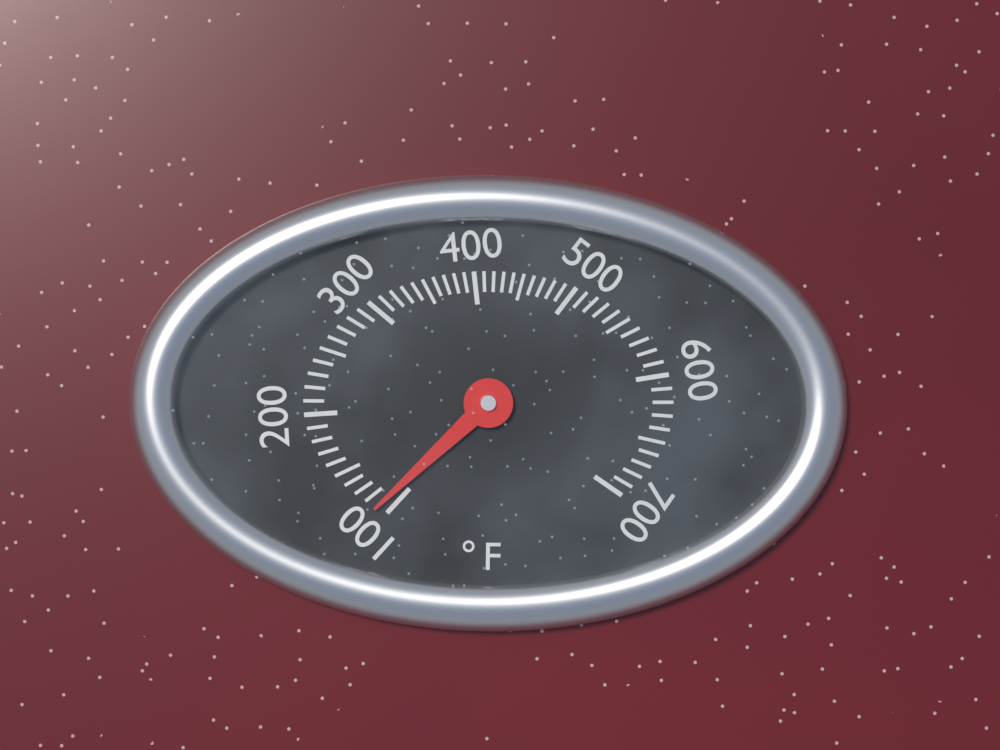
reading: 110 °F
